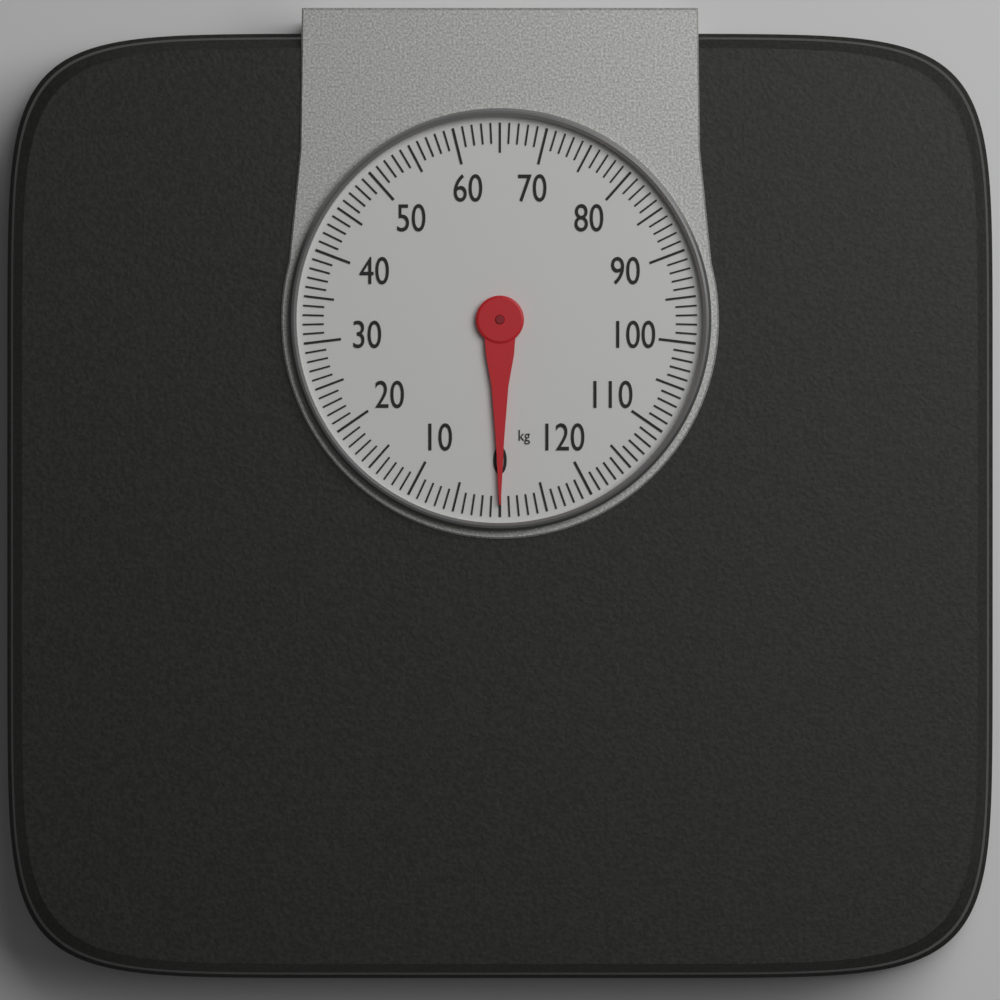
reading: 0 kg
